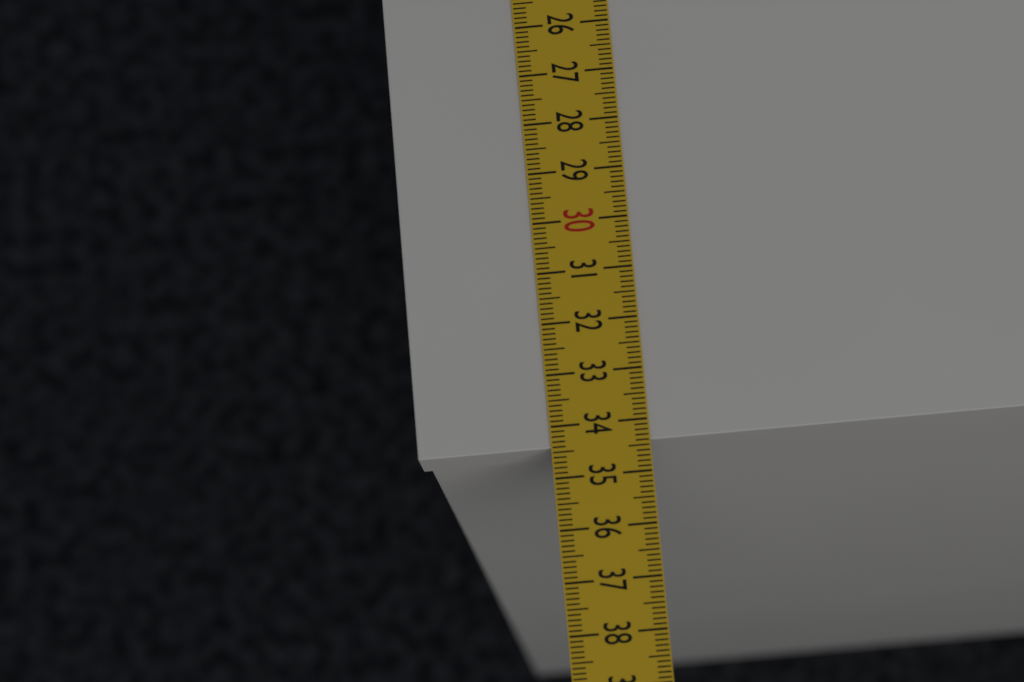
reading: 34.4 cm
